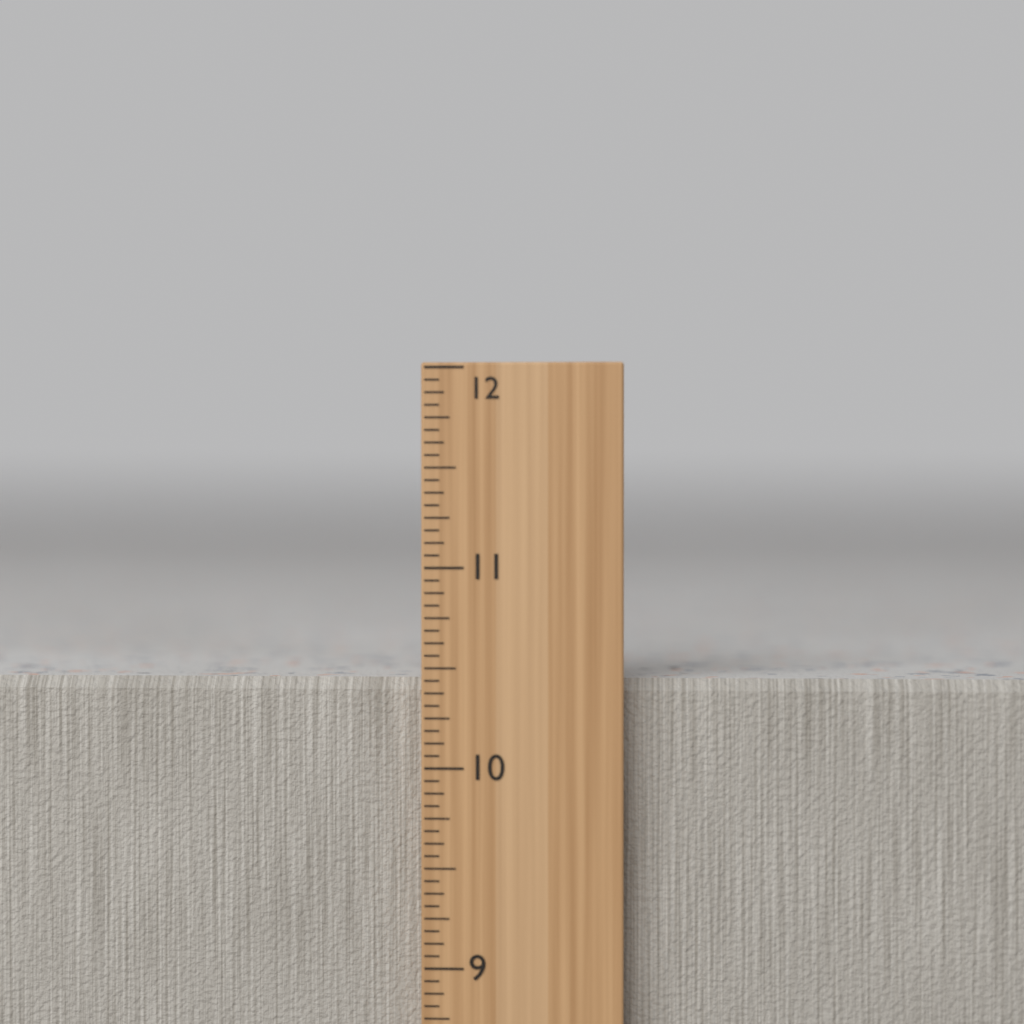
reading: 10.4375 in
